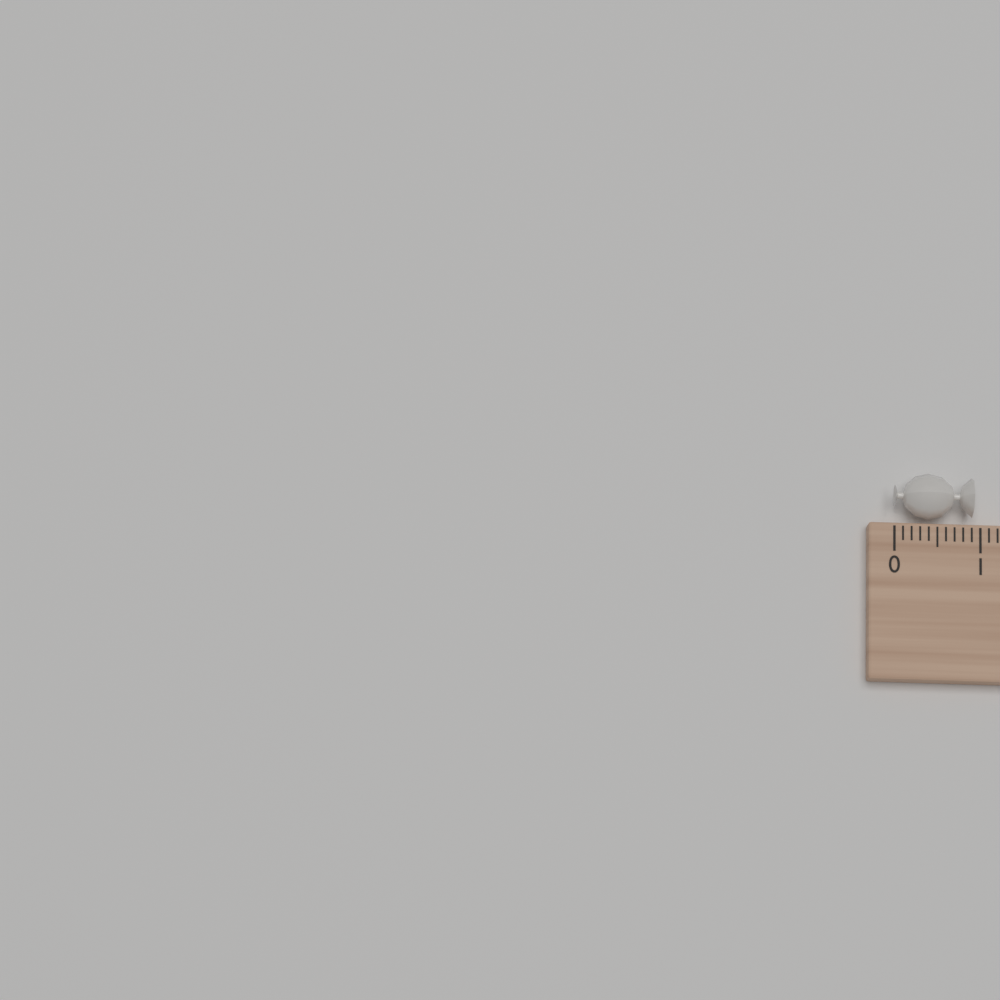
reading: 0.9 (no unit)
